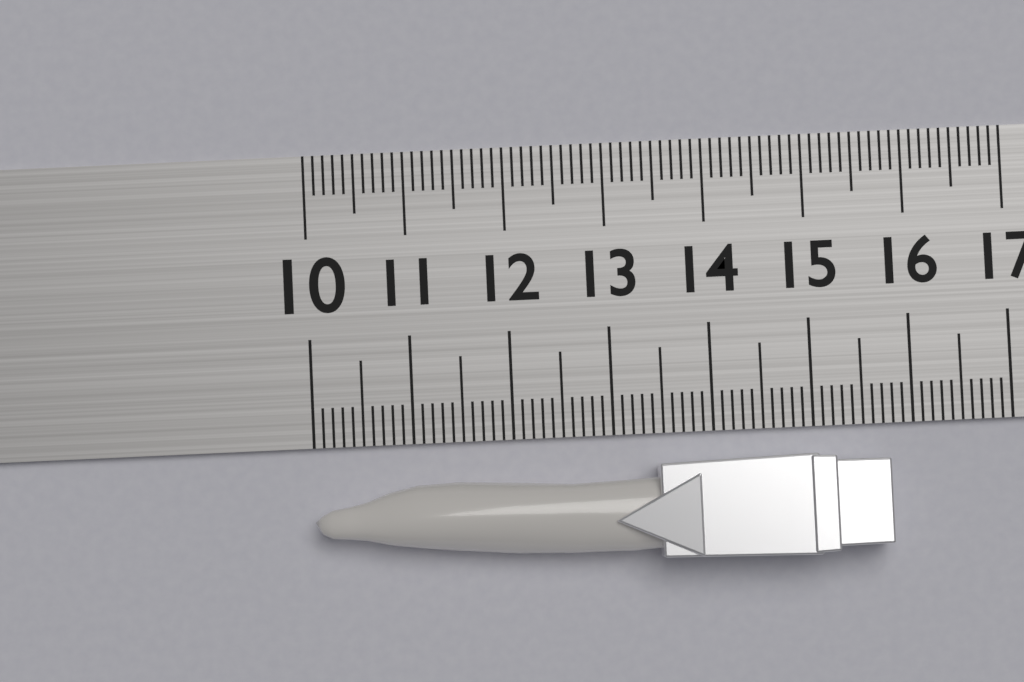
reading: 15.7 (no unit)
